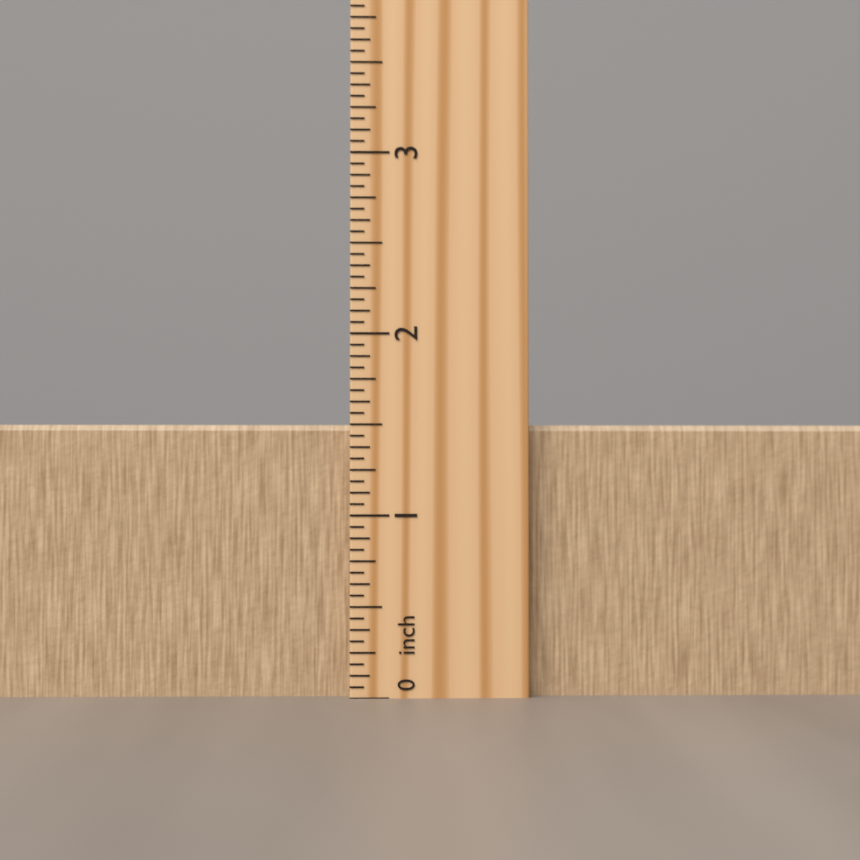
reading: 1.5000 inch
